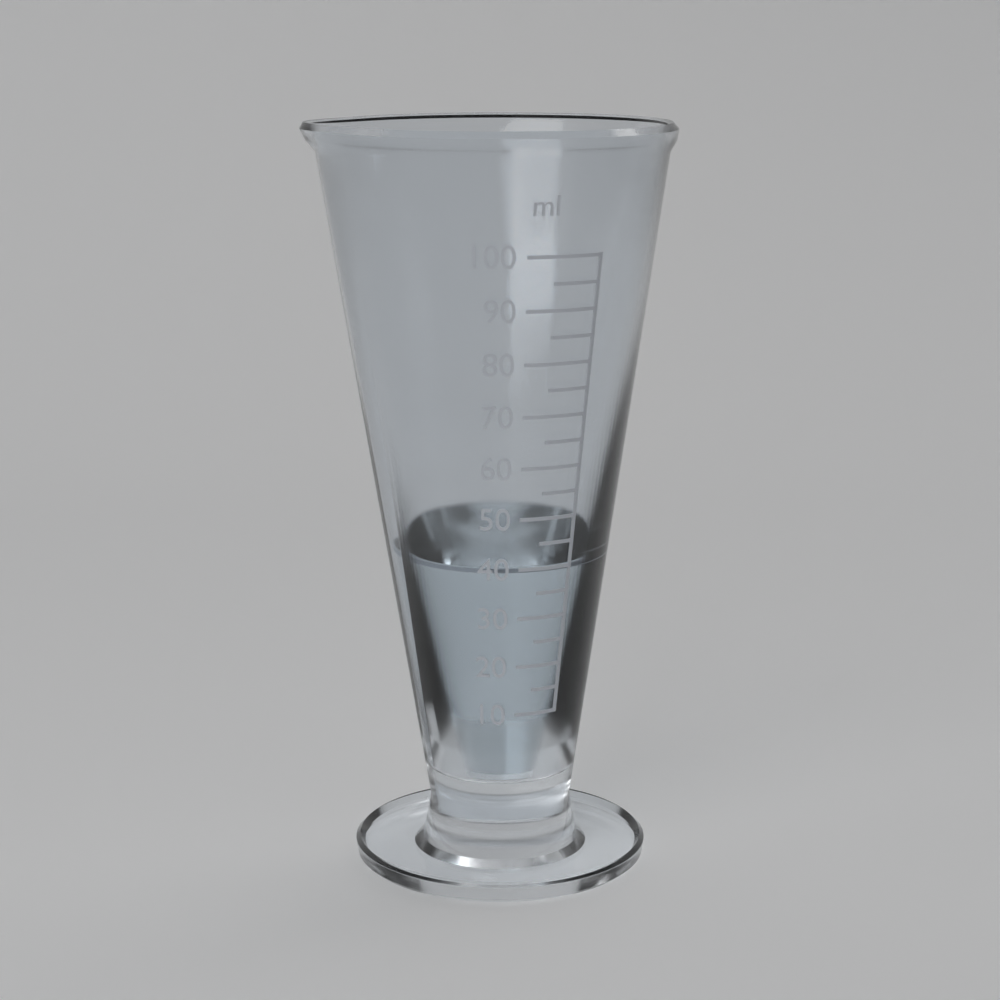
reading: 40 ml
